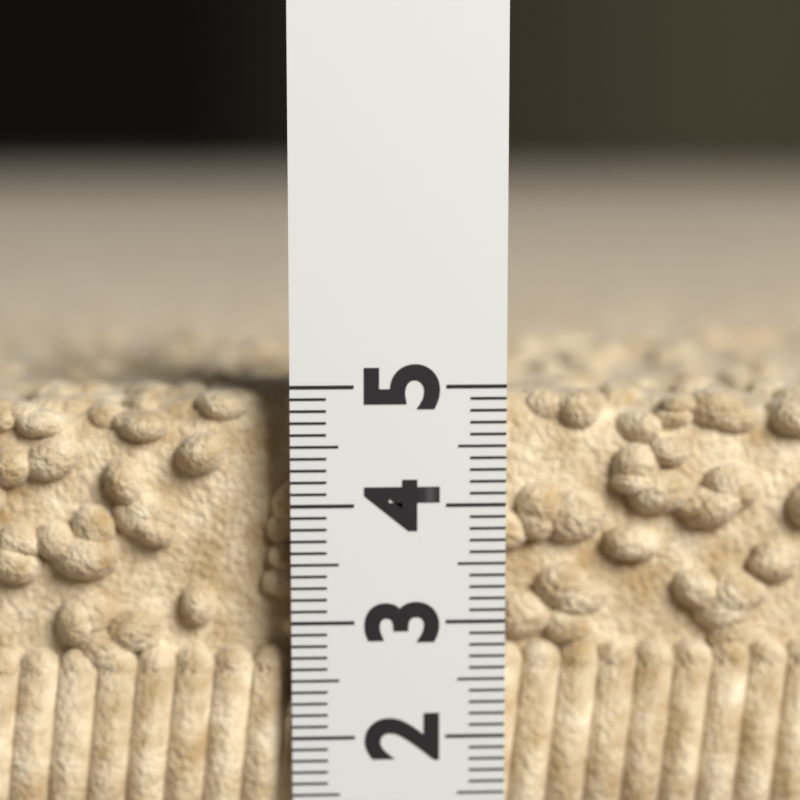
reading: 4.9 (no unit)
